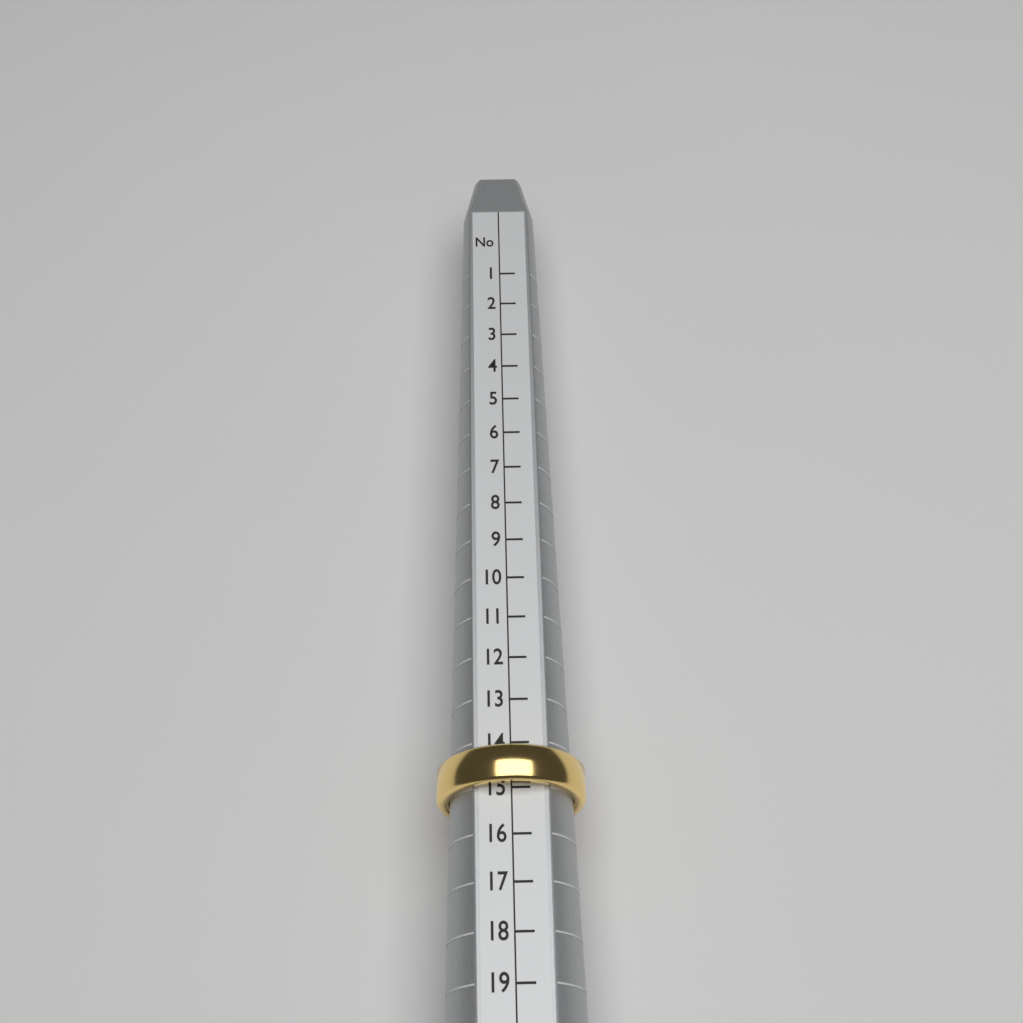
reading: 15 (no unit)
